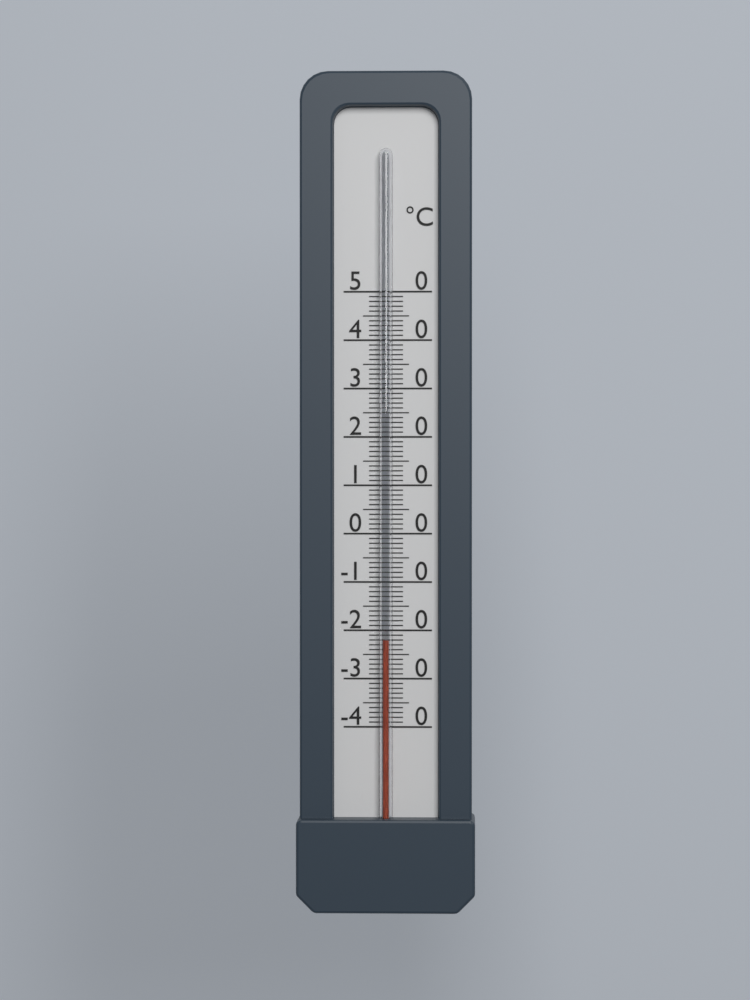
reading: -22 °C
